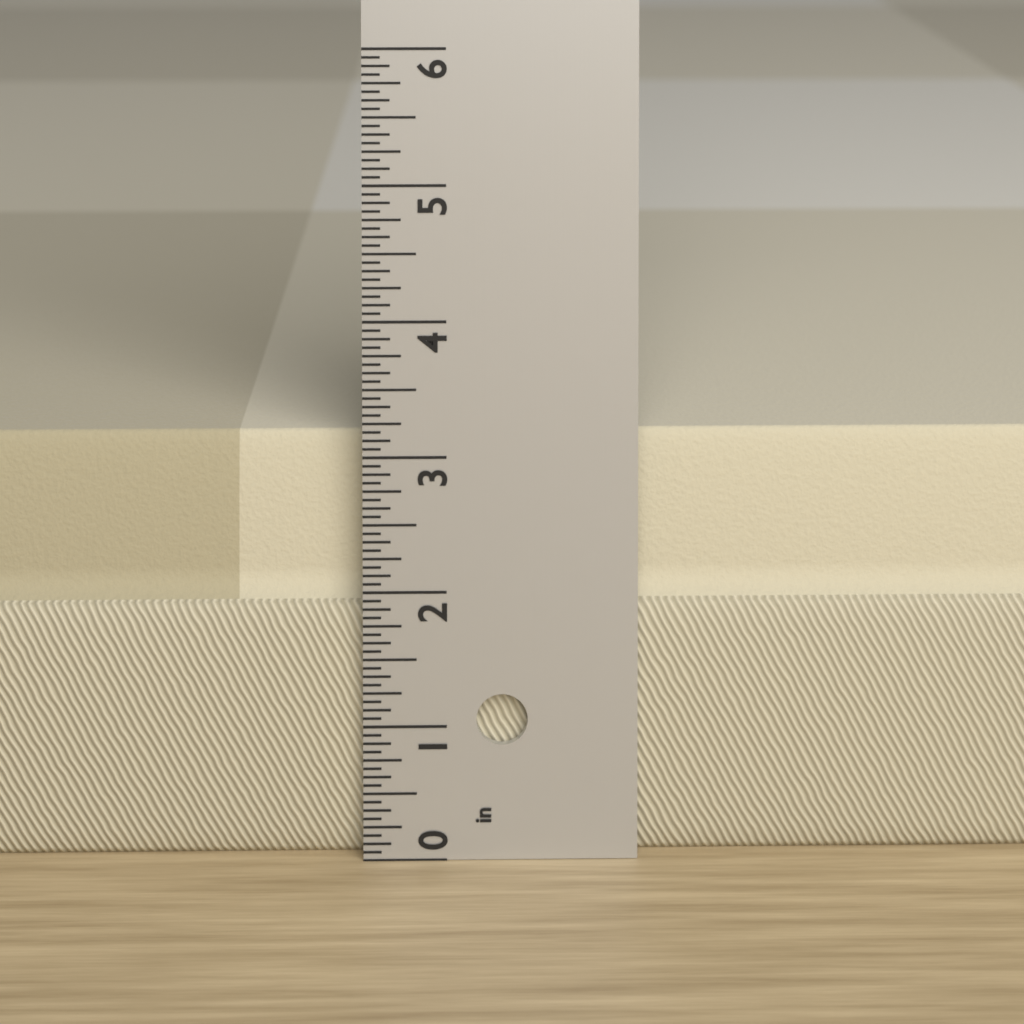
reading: 3.1250 in
